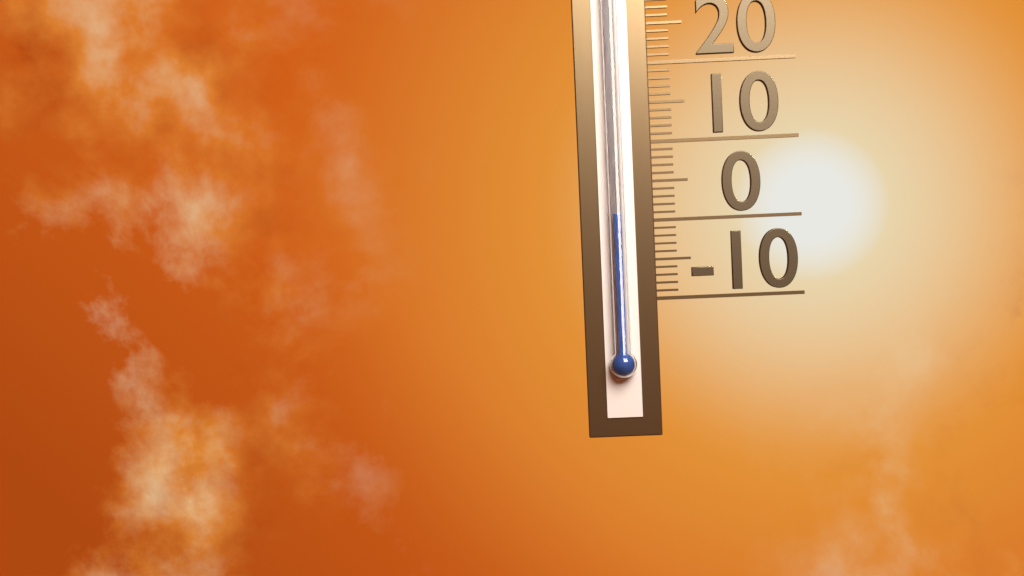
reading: 1 (no unit)
